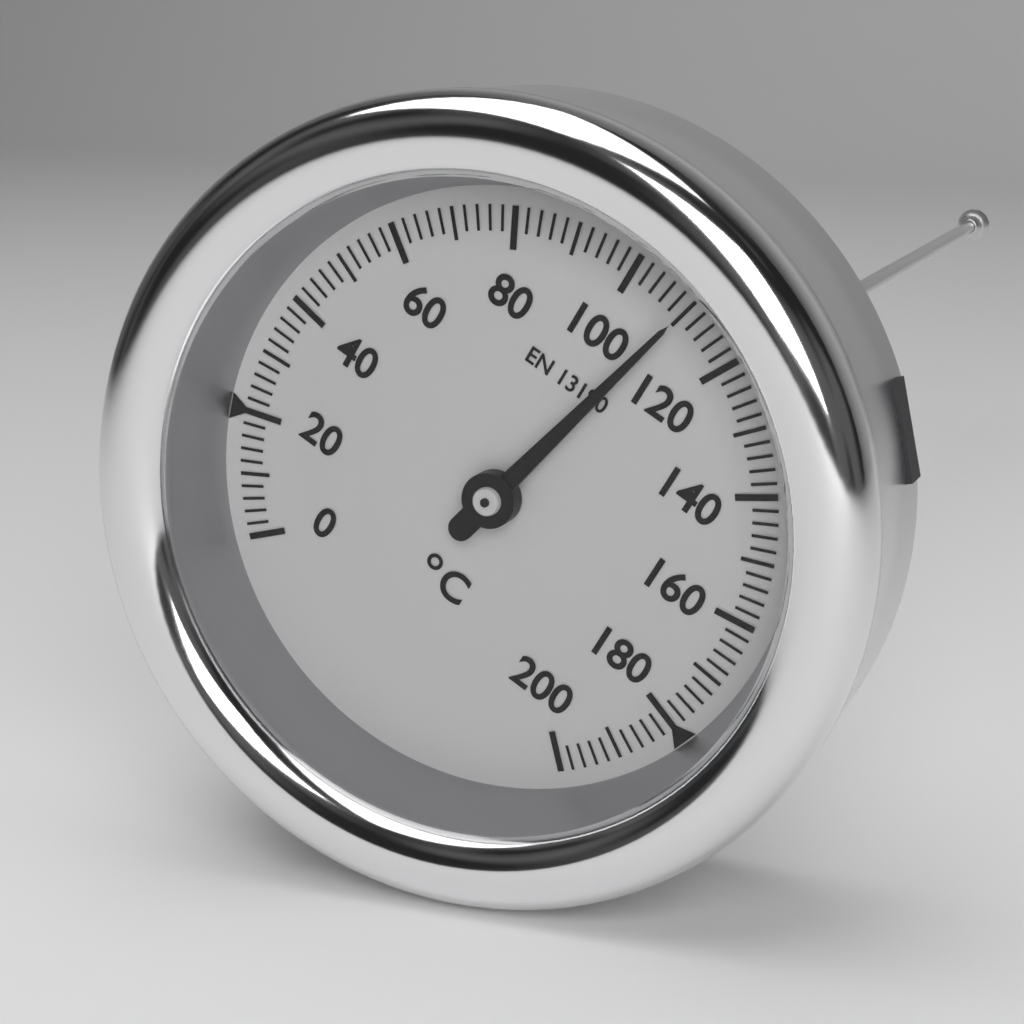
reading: 110 °C
